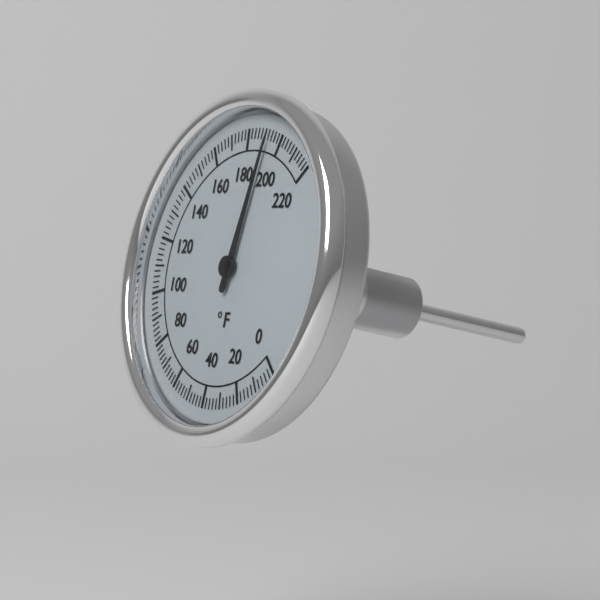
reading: 192 °F
